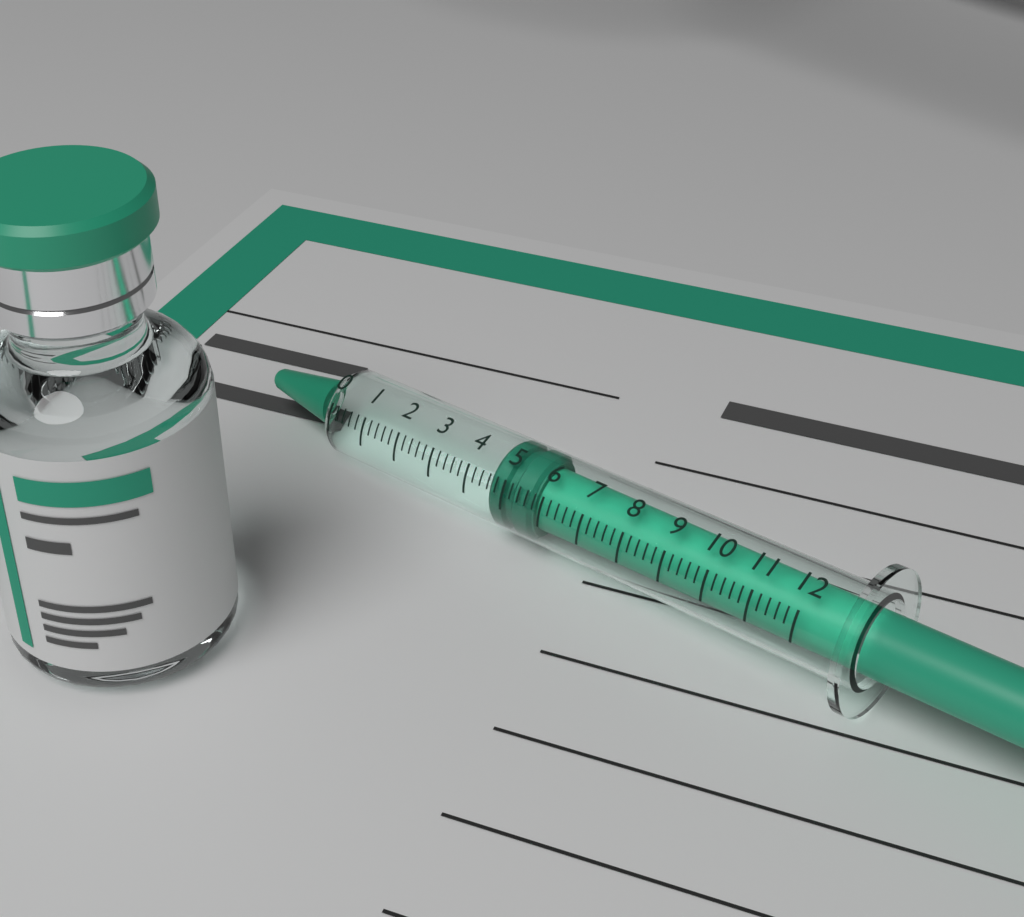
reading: 4.6 (no unit)
